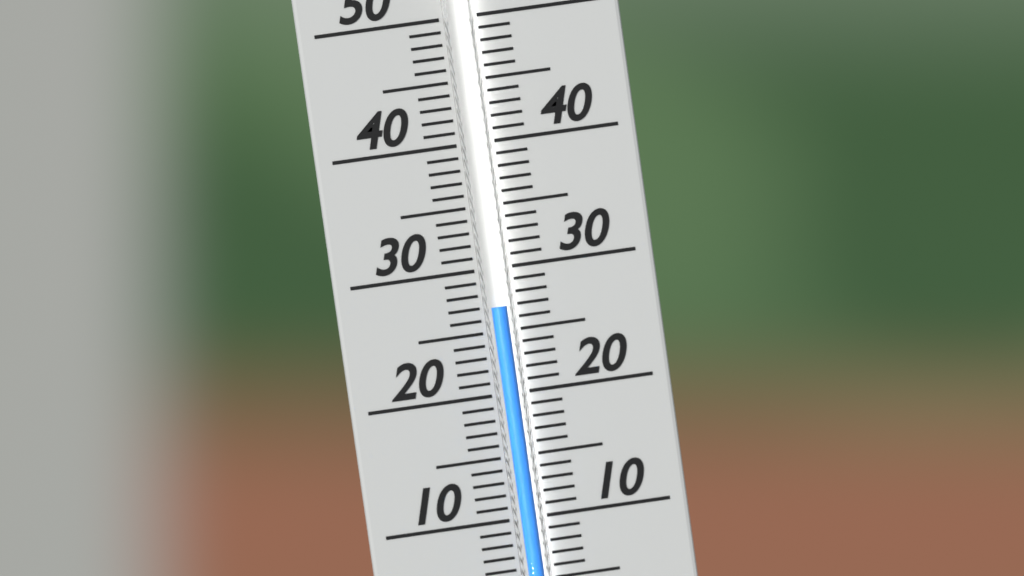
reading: 27 (no unit)
